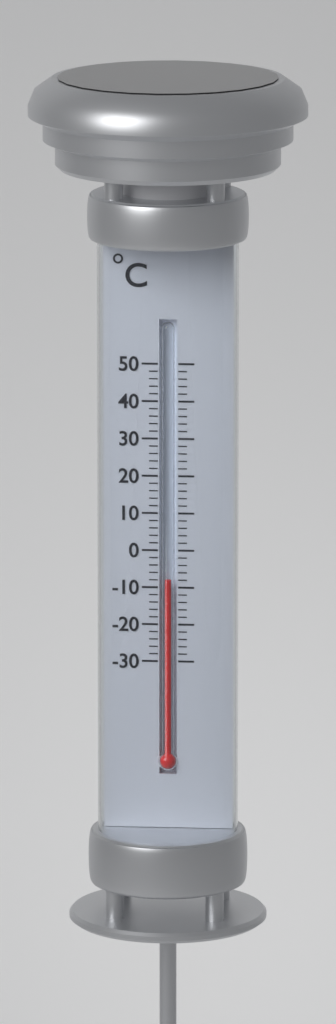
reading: -8 °C
